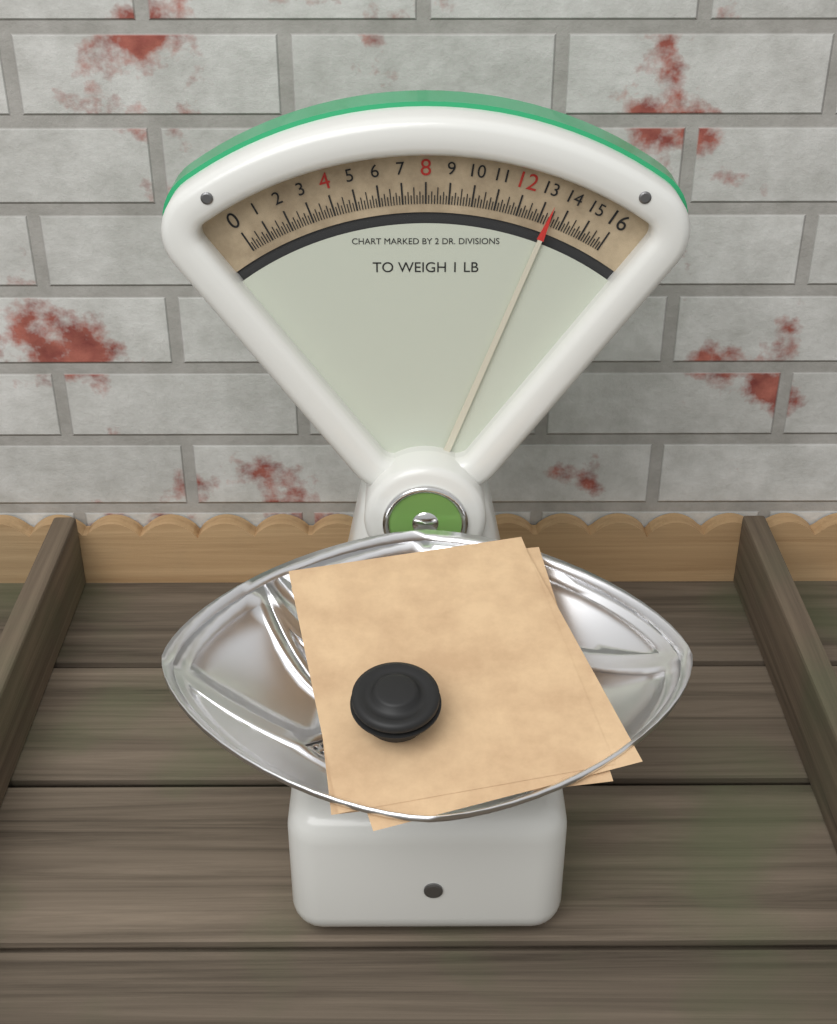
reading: 13.375 oz
